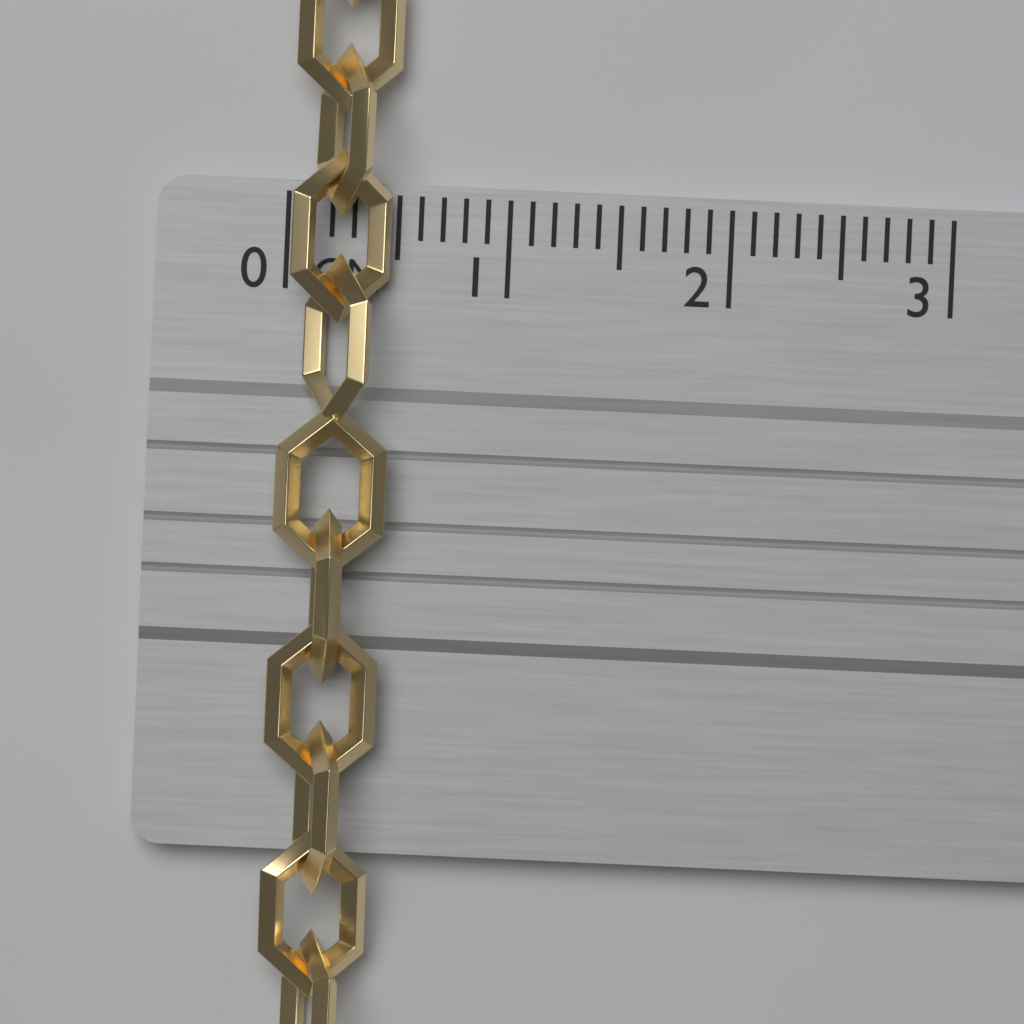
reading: 0.5 cm
